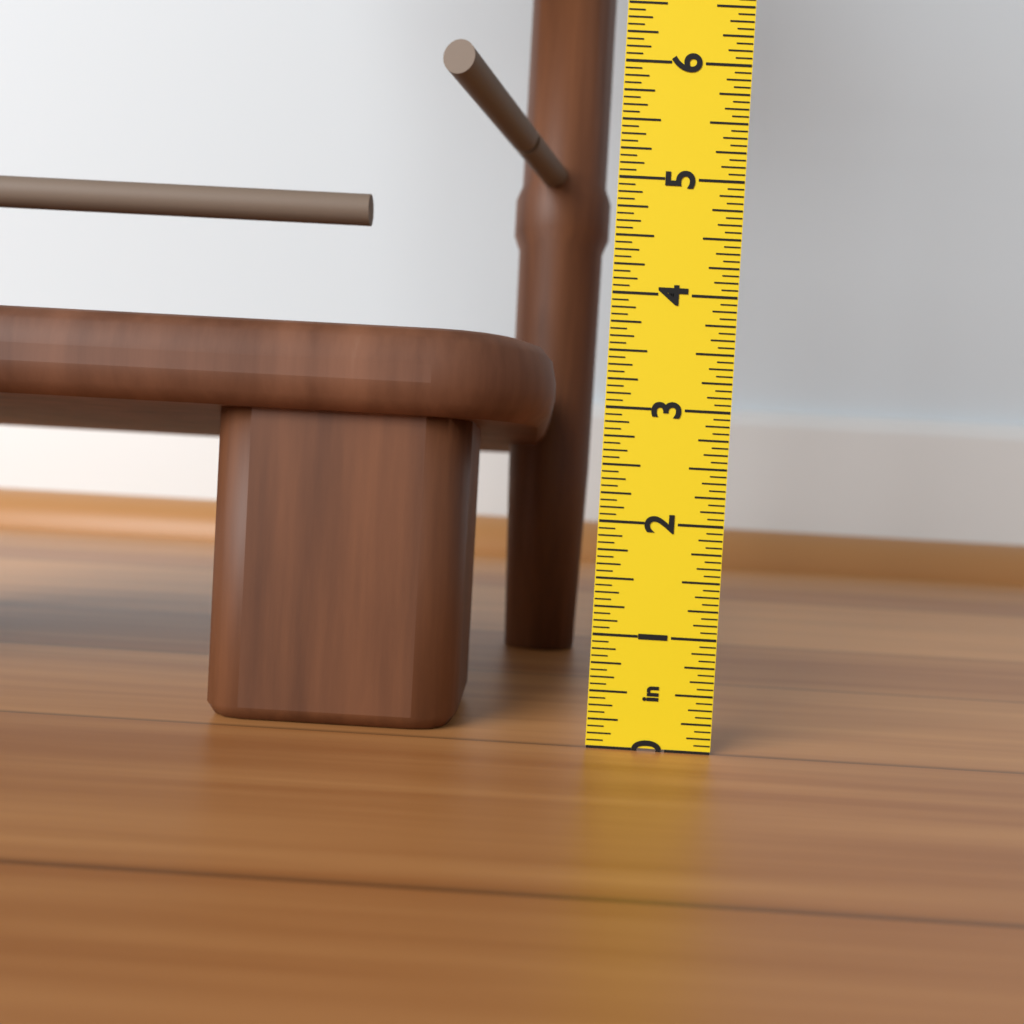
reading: 3.6250 in
